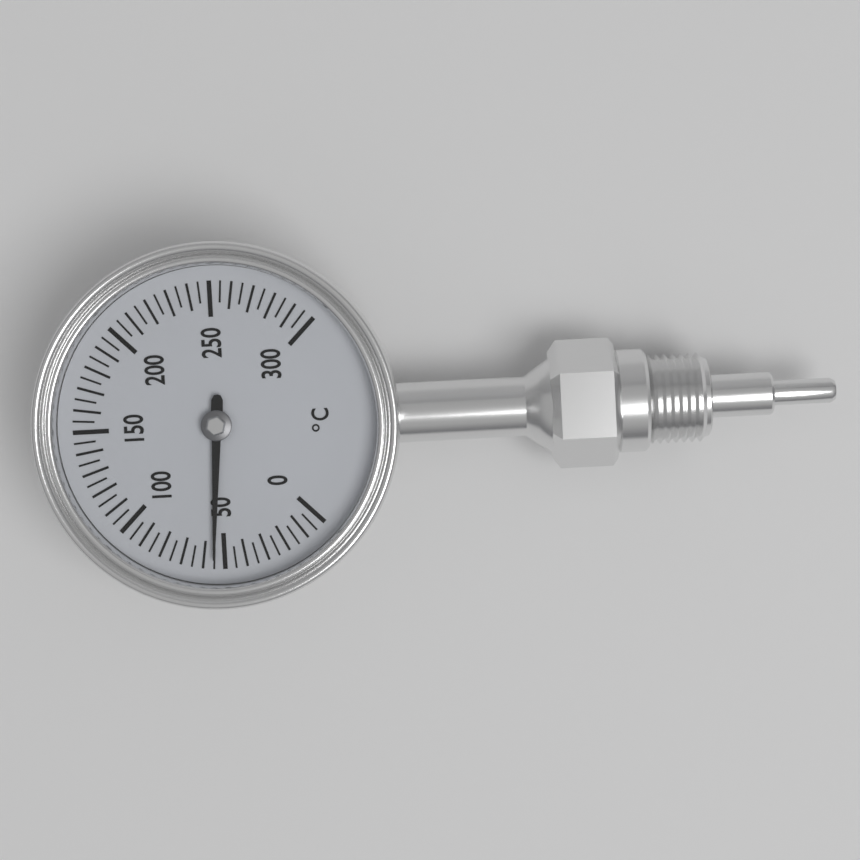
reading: 55 °C
